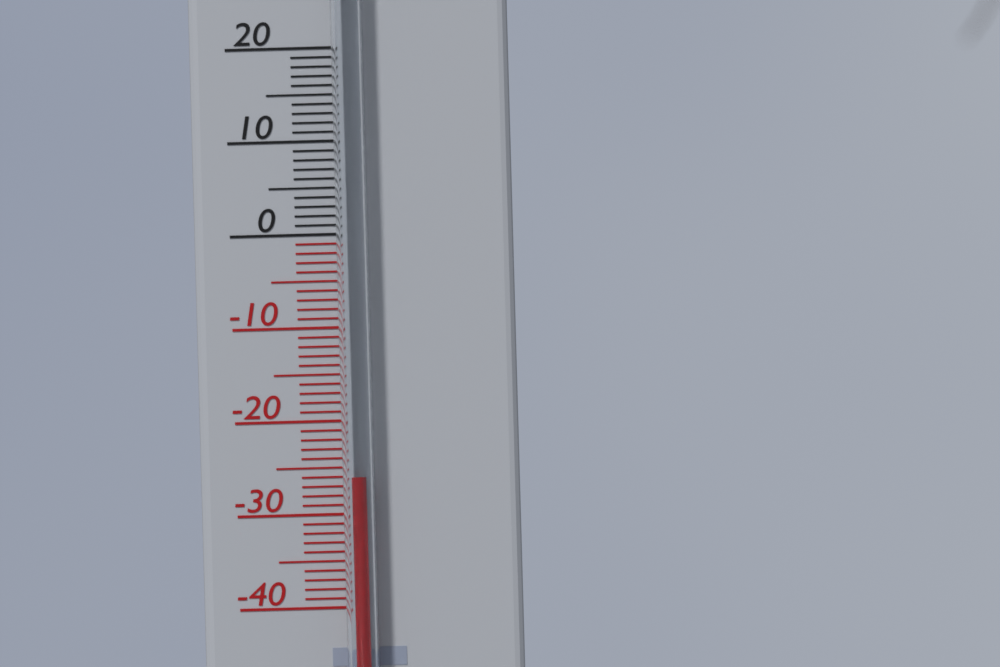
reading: -26 °C
